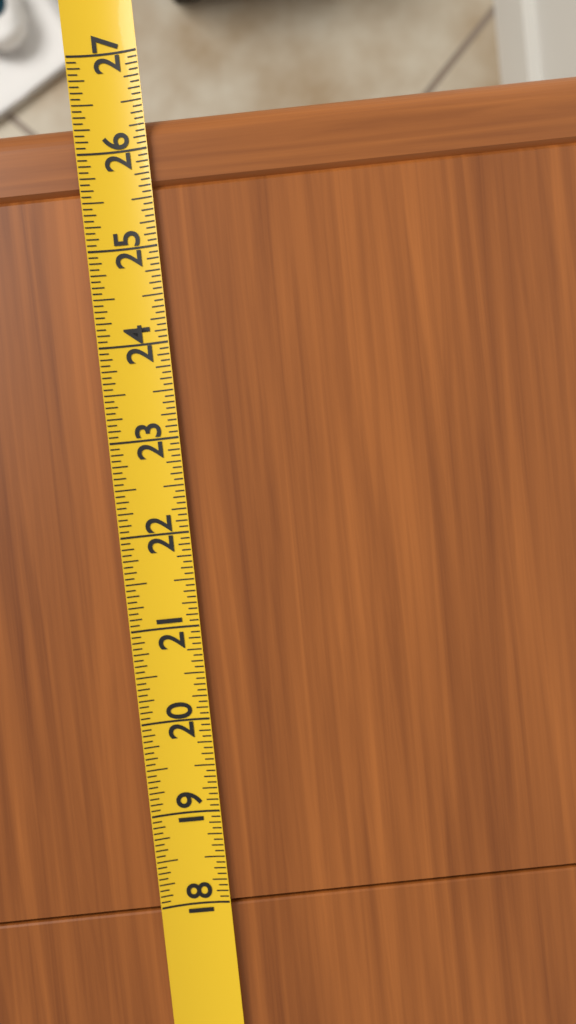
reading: 26.3750 (no unit)
